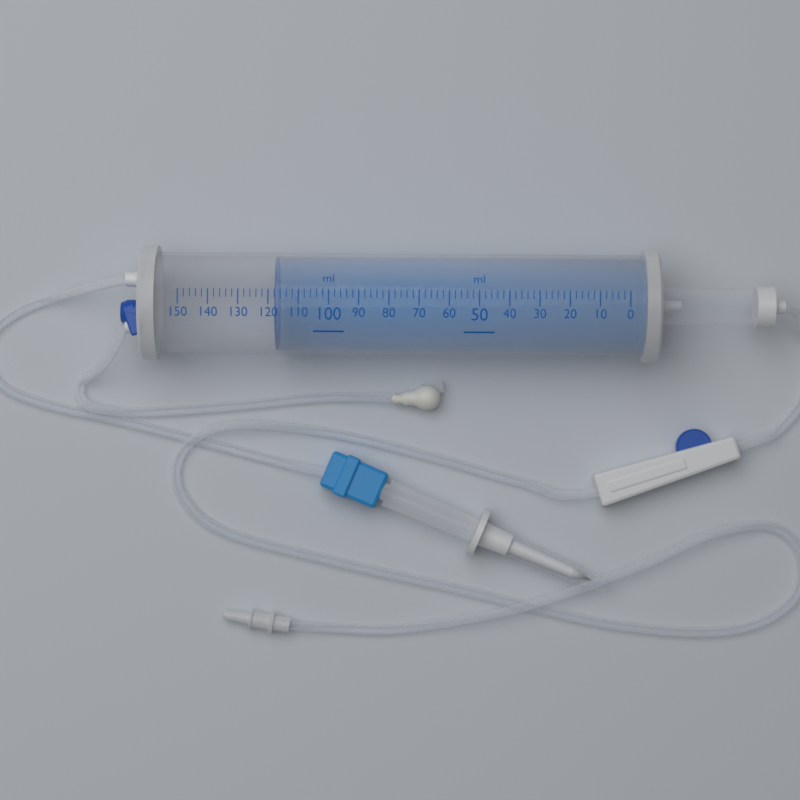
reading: 118 ml
